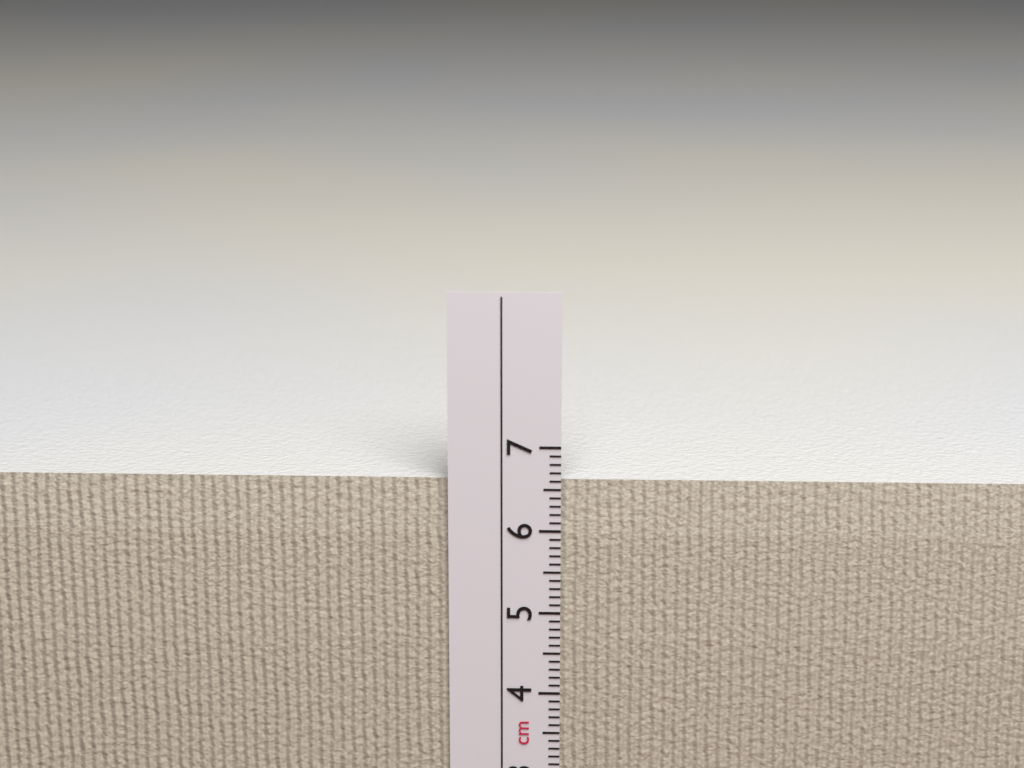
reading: 6.6 cm
